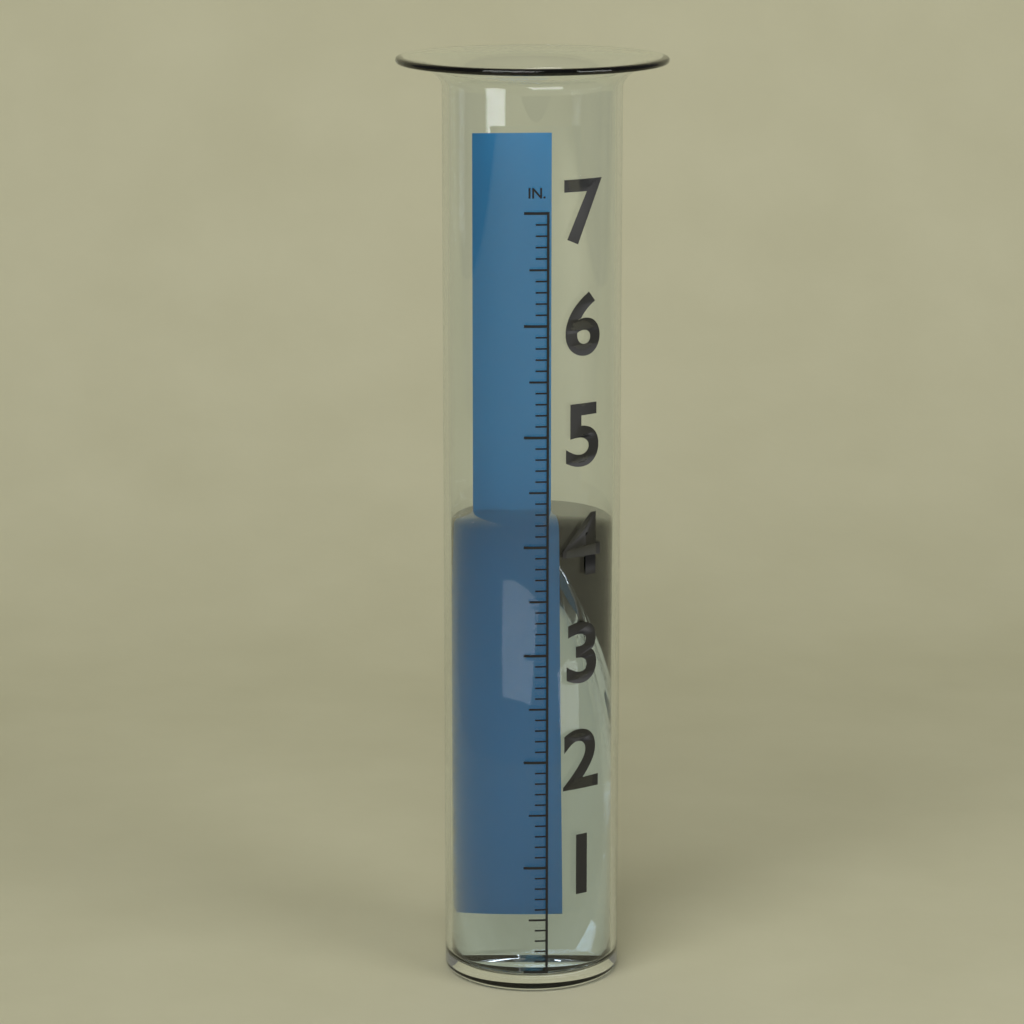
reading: 4.1 in
